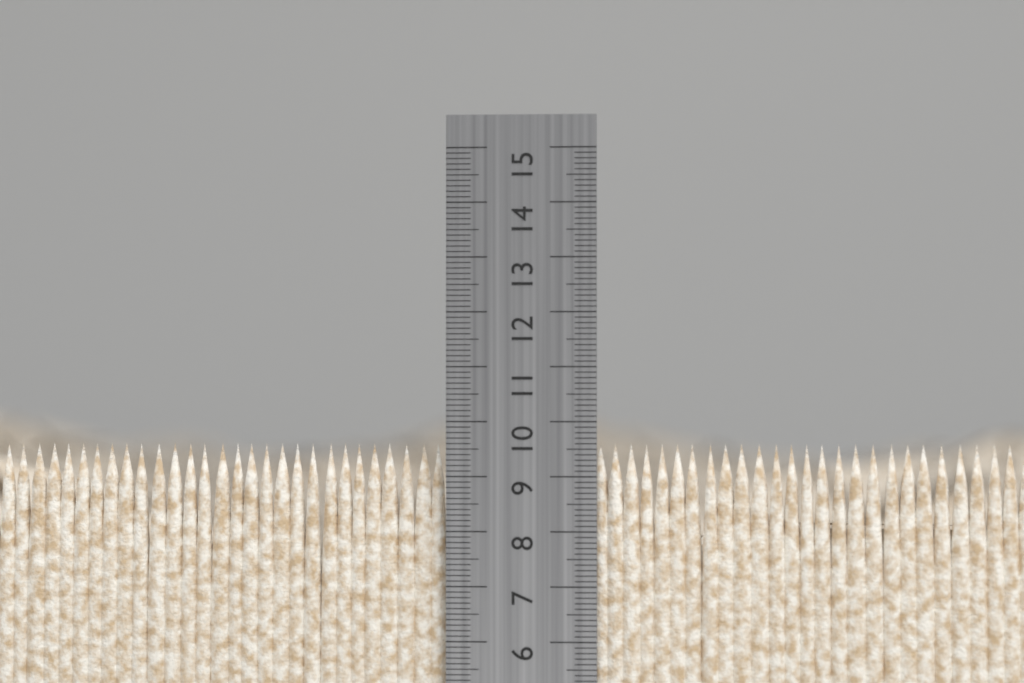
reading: 9.6 cm
